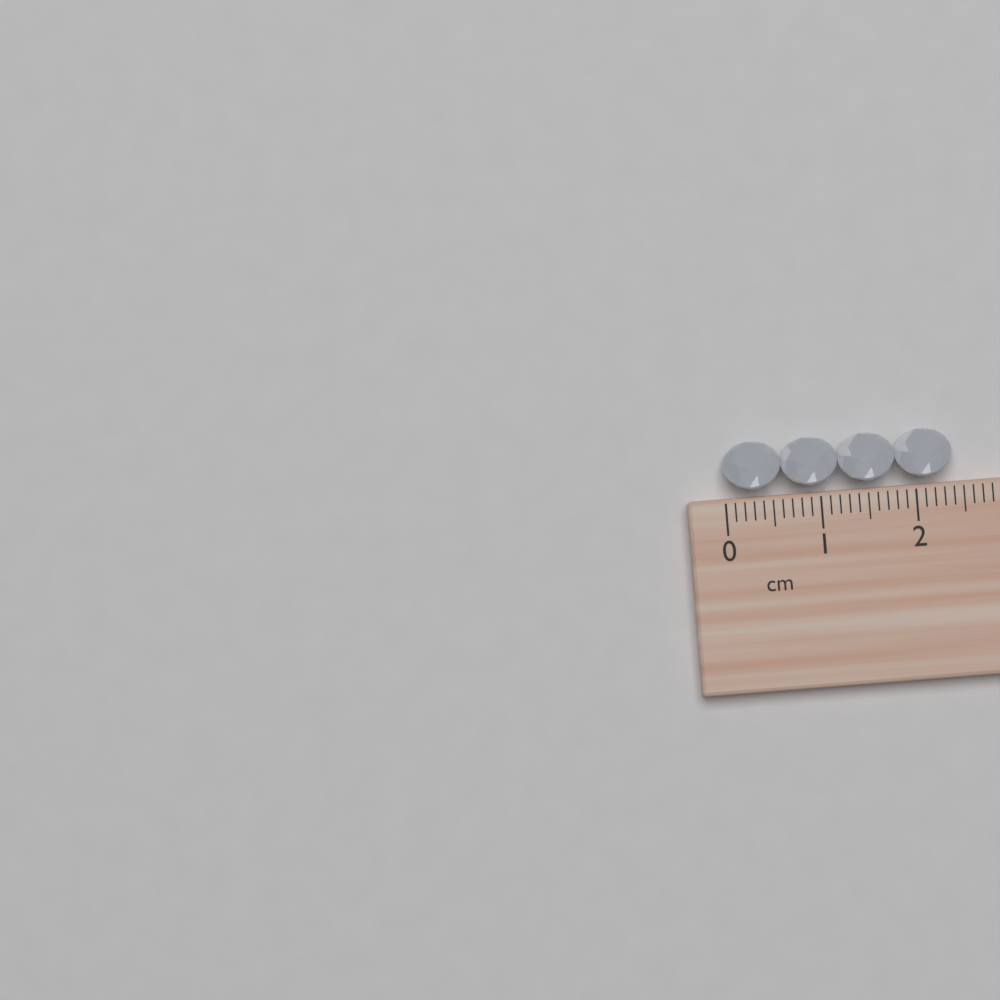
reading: 2.4 cm
